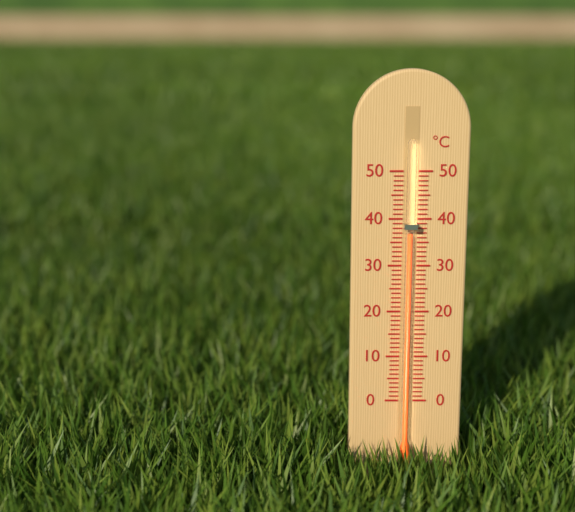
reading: 37 °C
